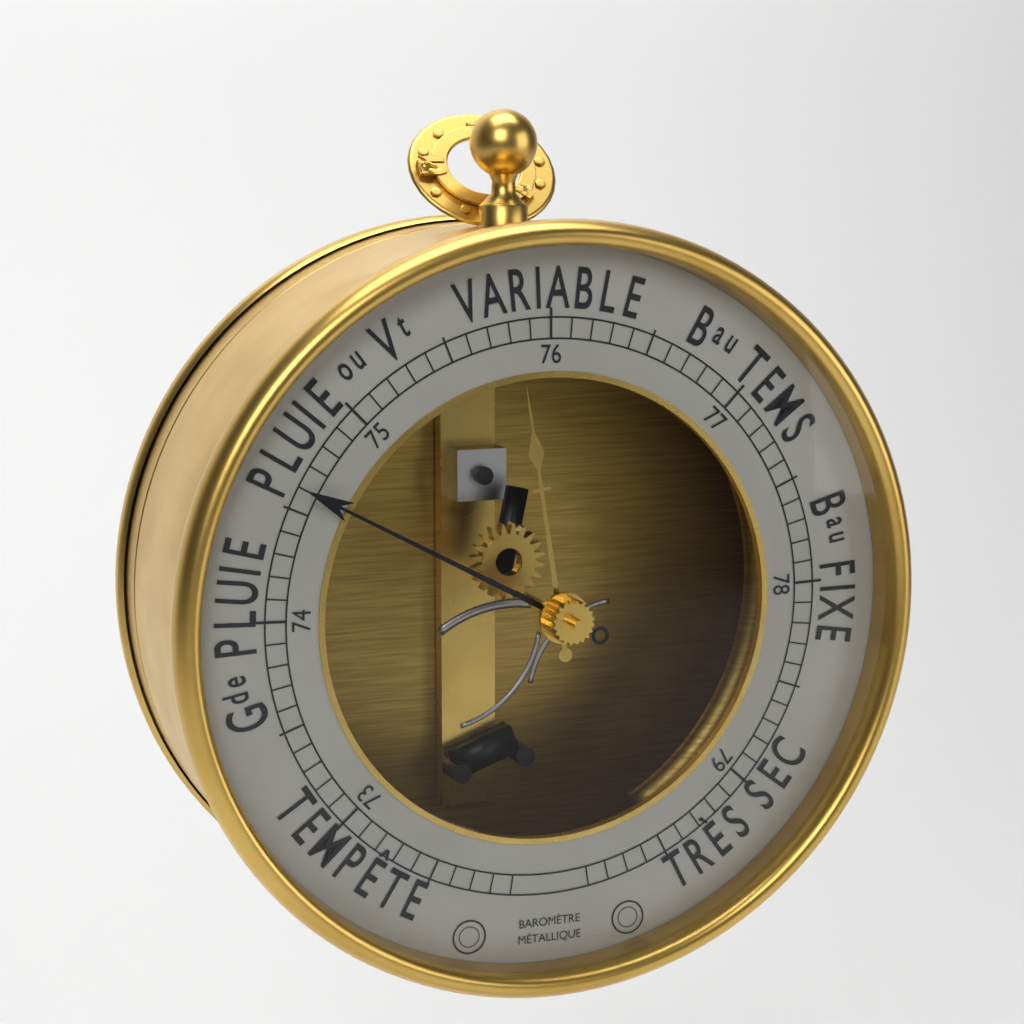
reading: 74.6 (no unit)
